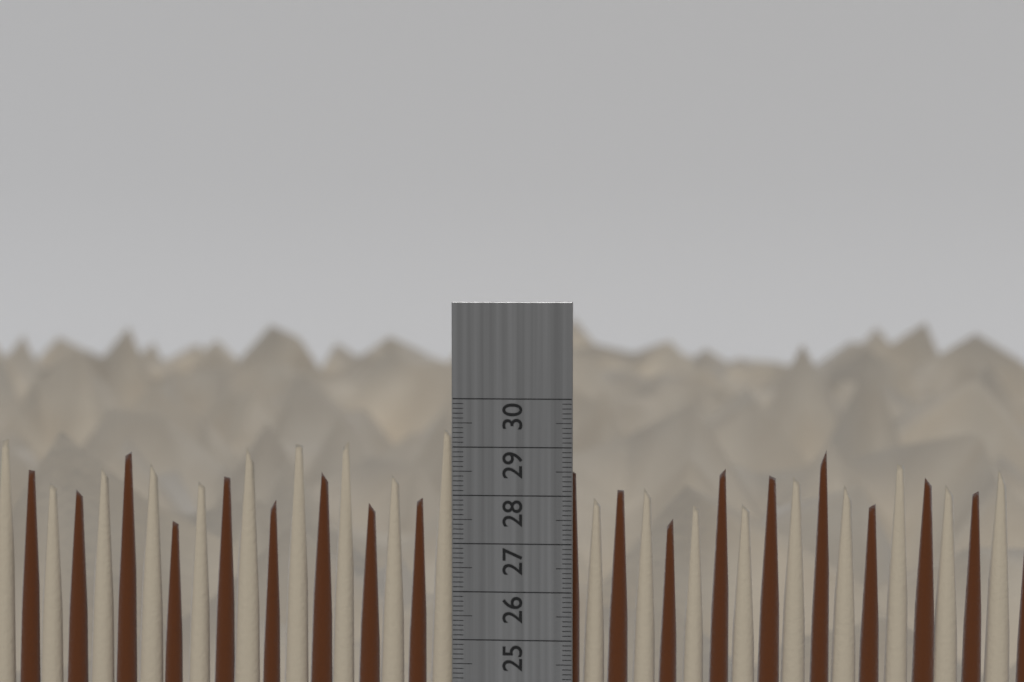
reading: 29.5 cm
